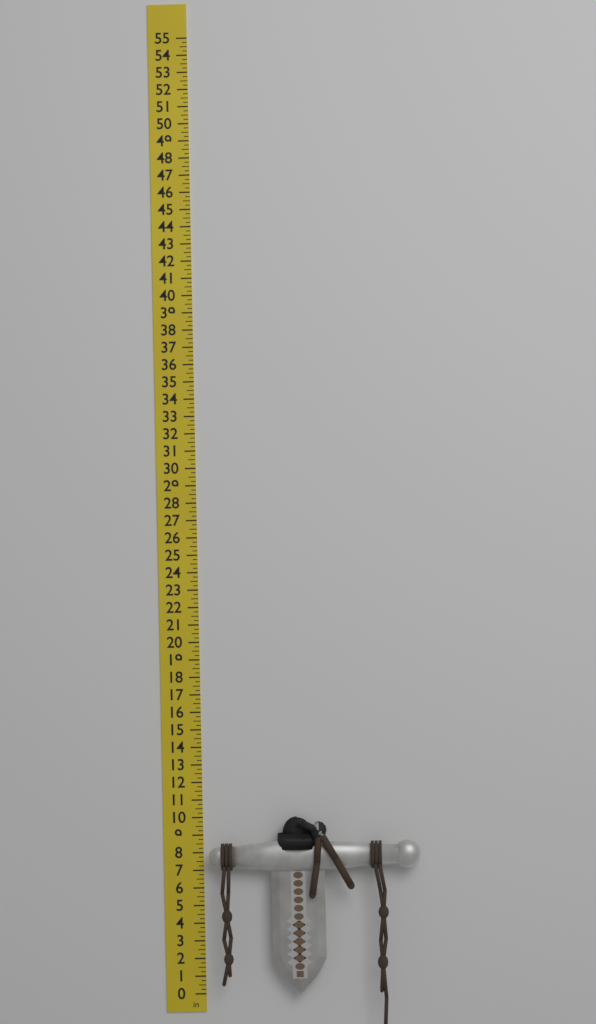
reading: 10.00 in
